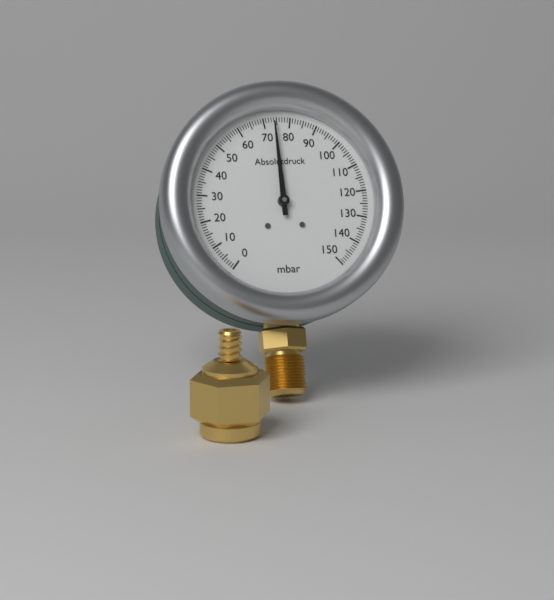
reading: 74 mbar
